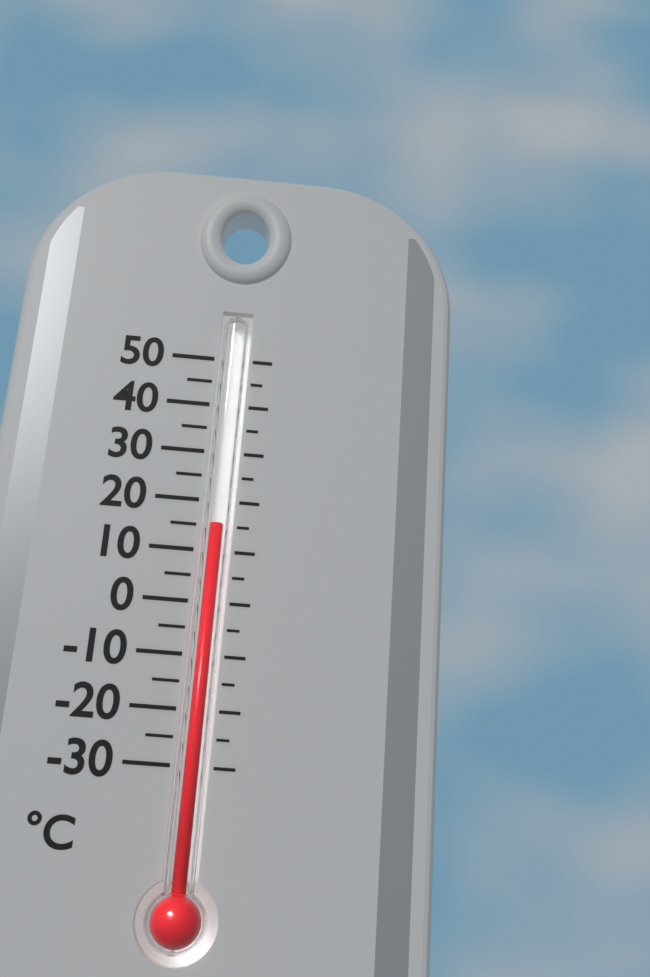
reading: 15 °C
